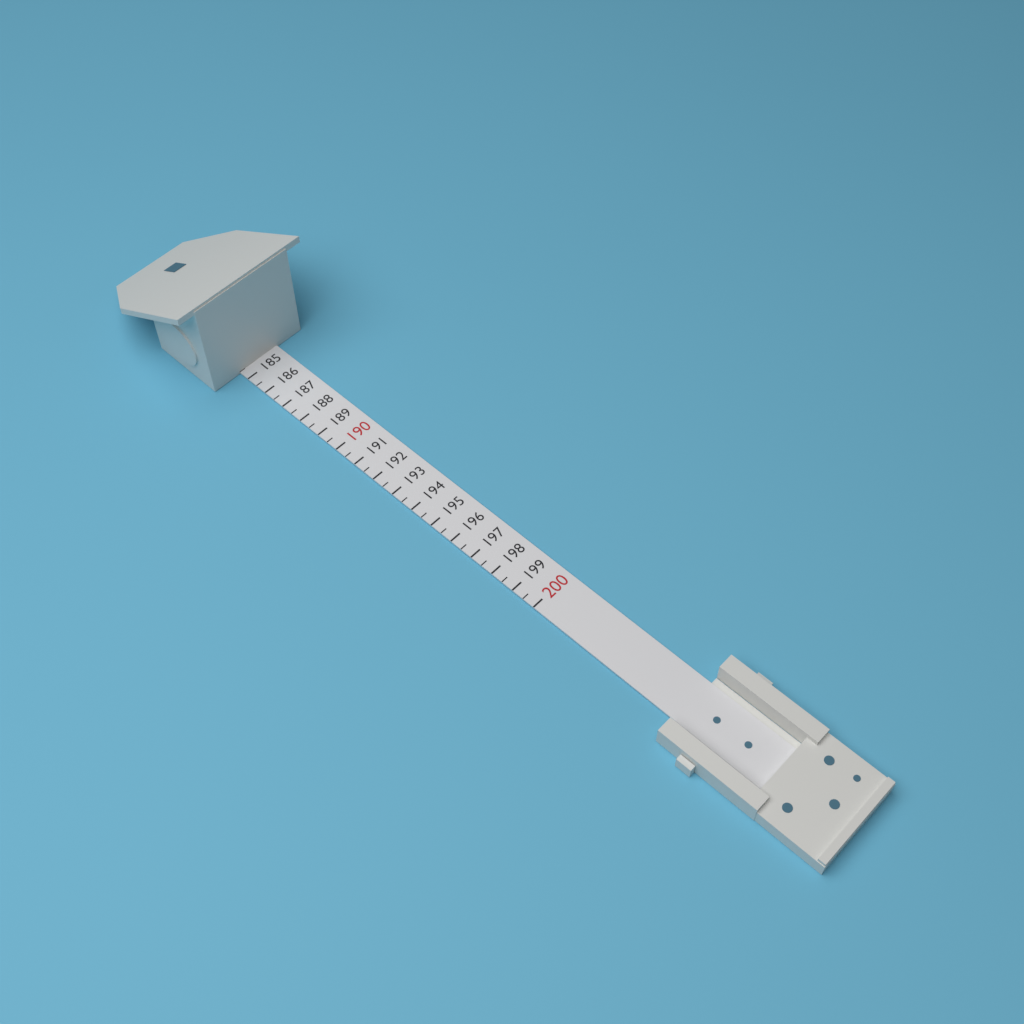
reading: 184.5 (no unit)
